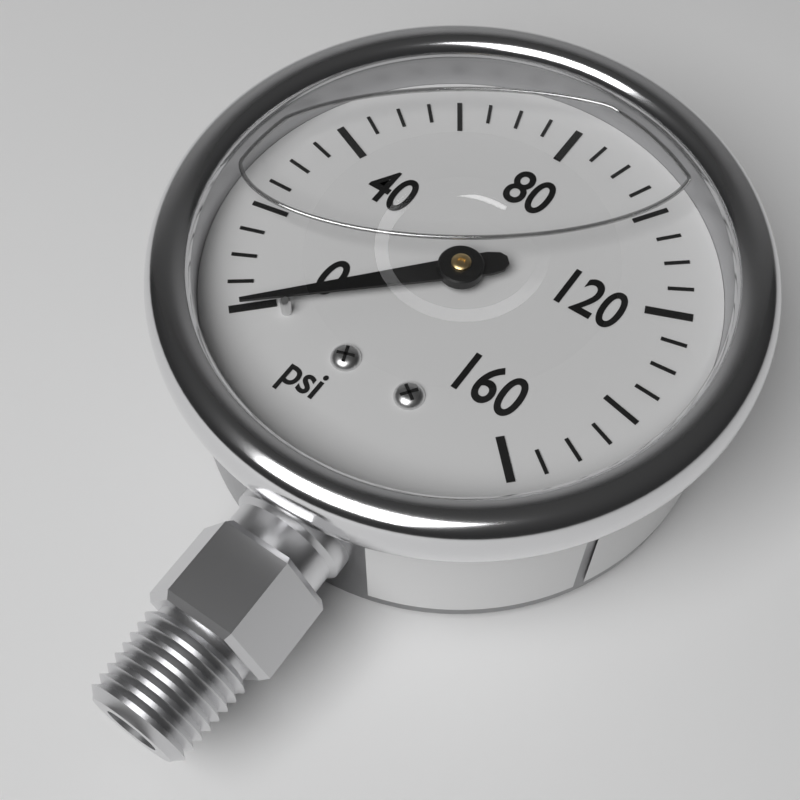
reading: 0 psi
